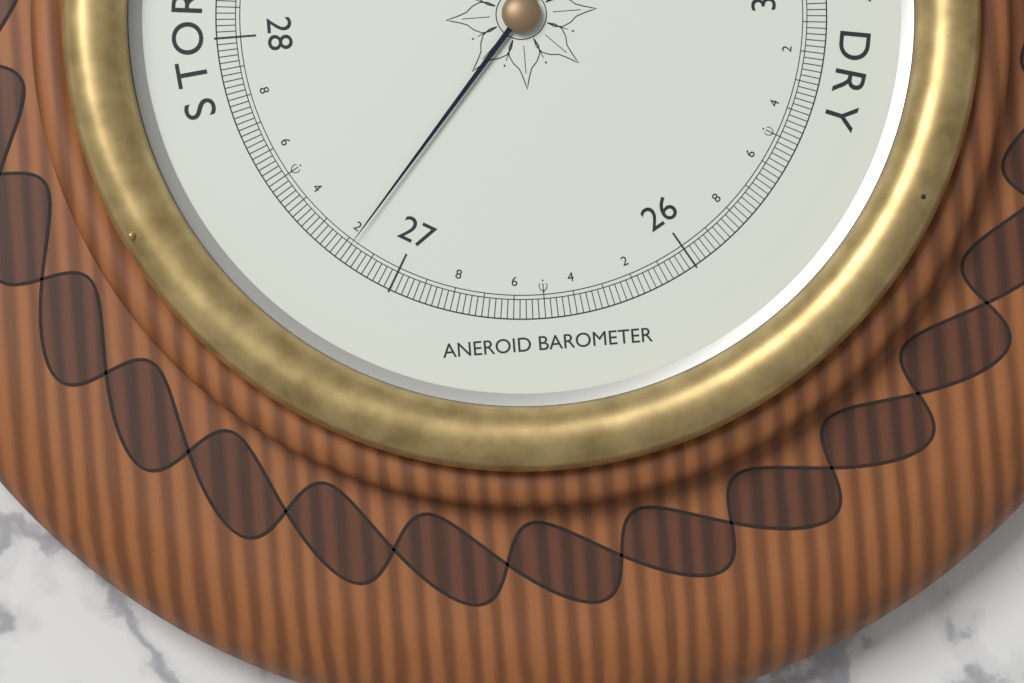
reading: 27.18 inHg
